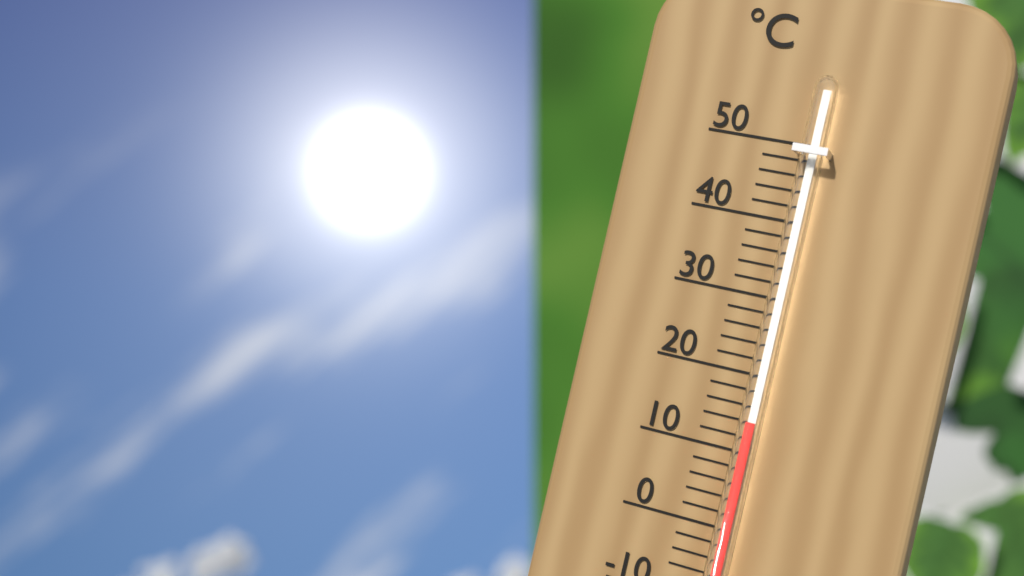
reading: 14 °C
